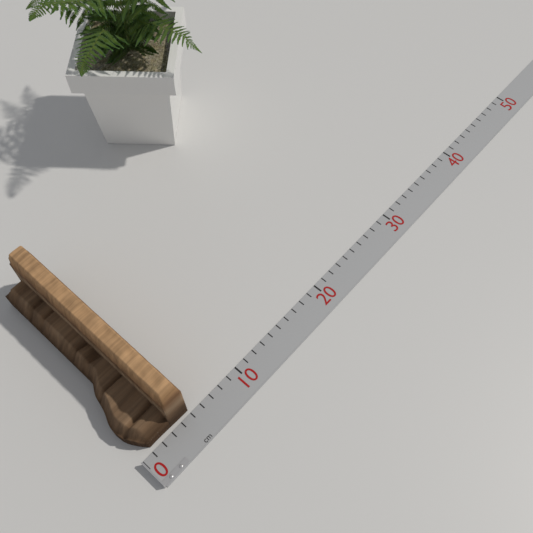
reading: 5 cm
